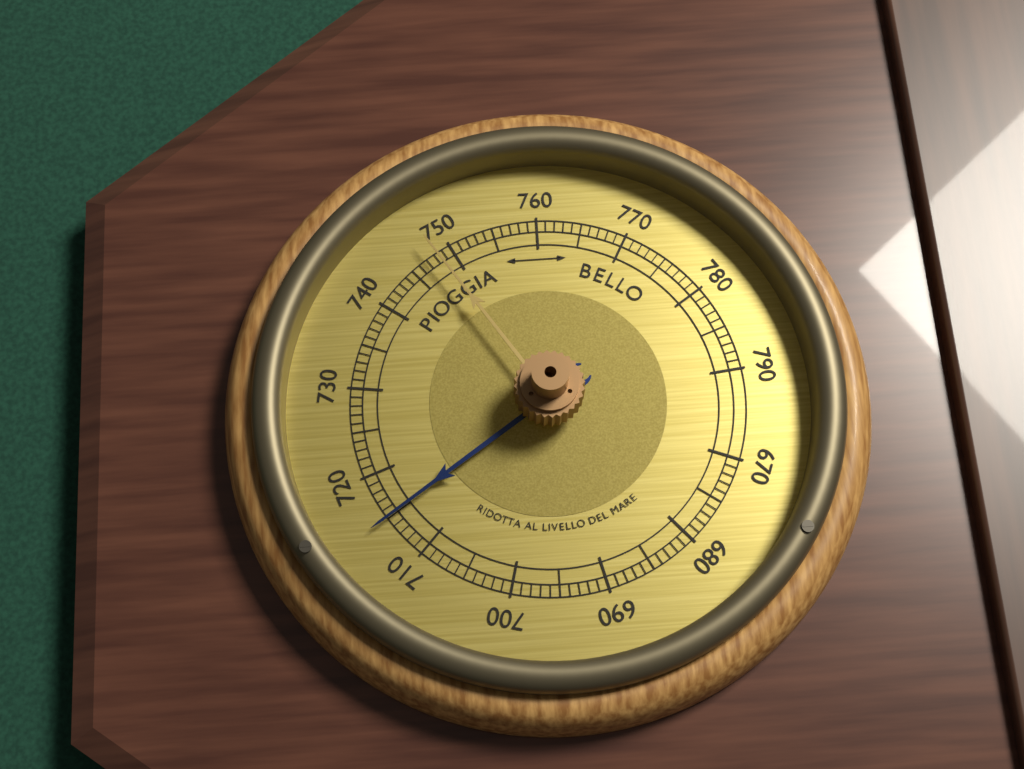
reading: 715 (no unit)
